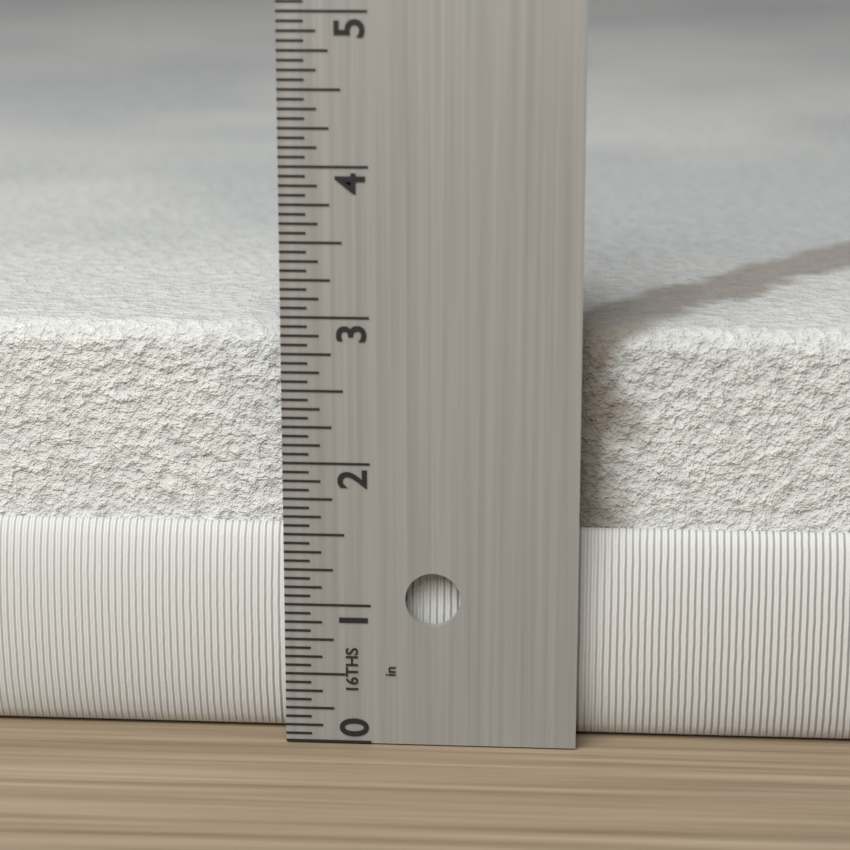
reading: 2.8750 in
